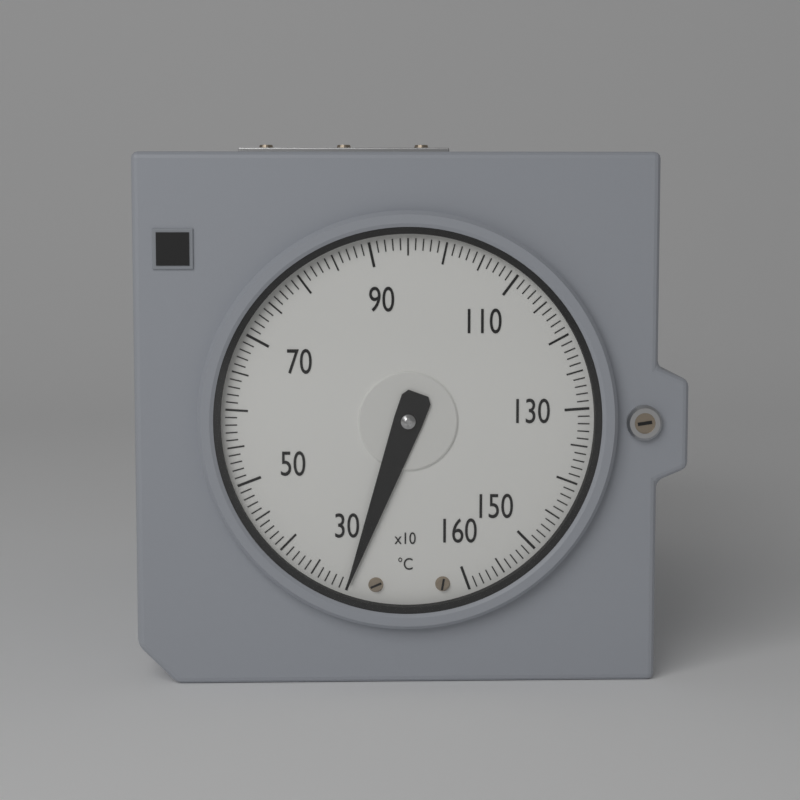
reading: 300 °C
